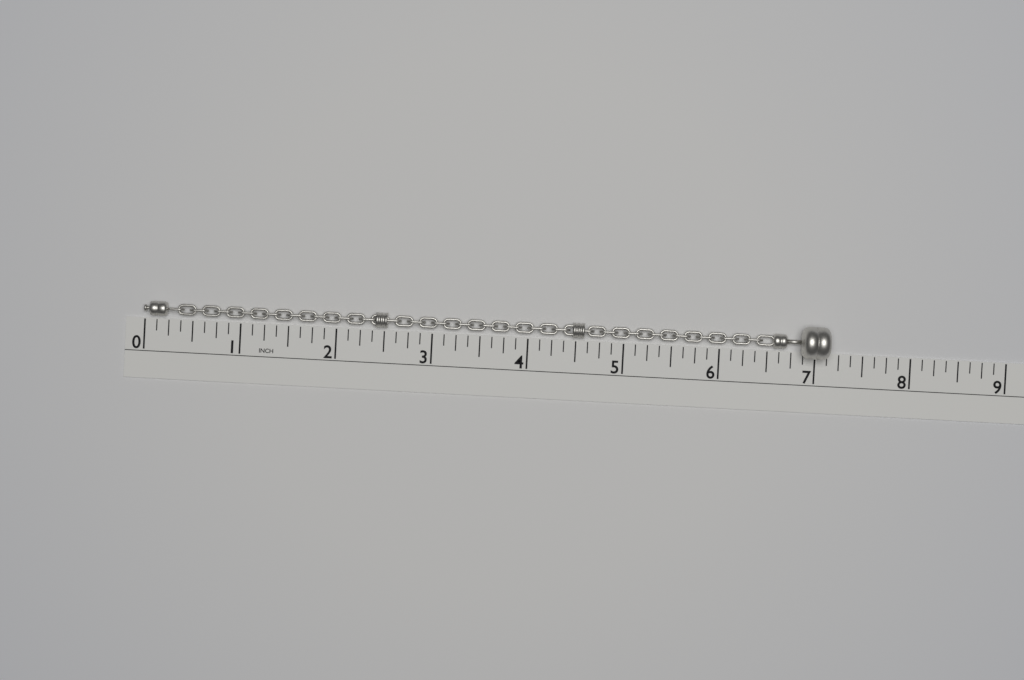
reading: 7.125 in
